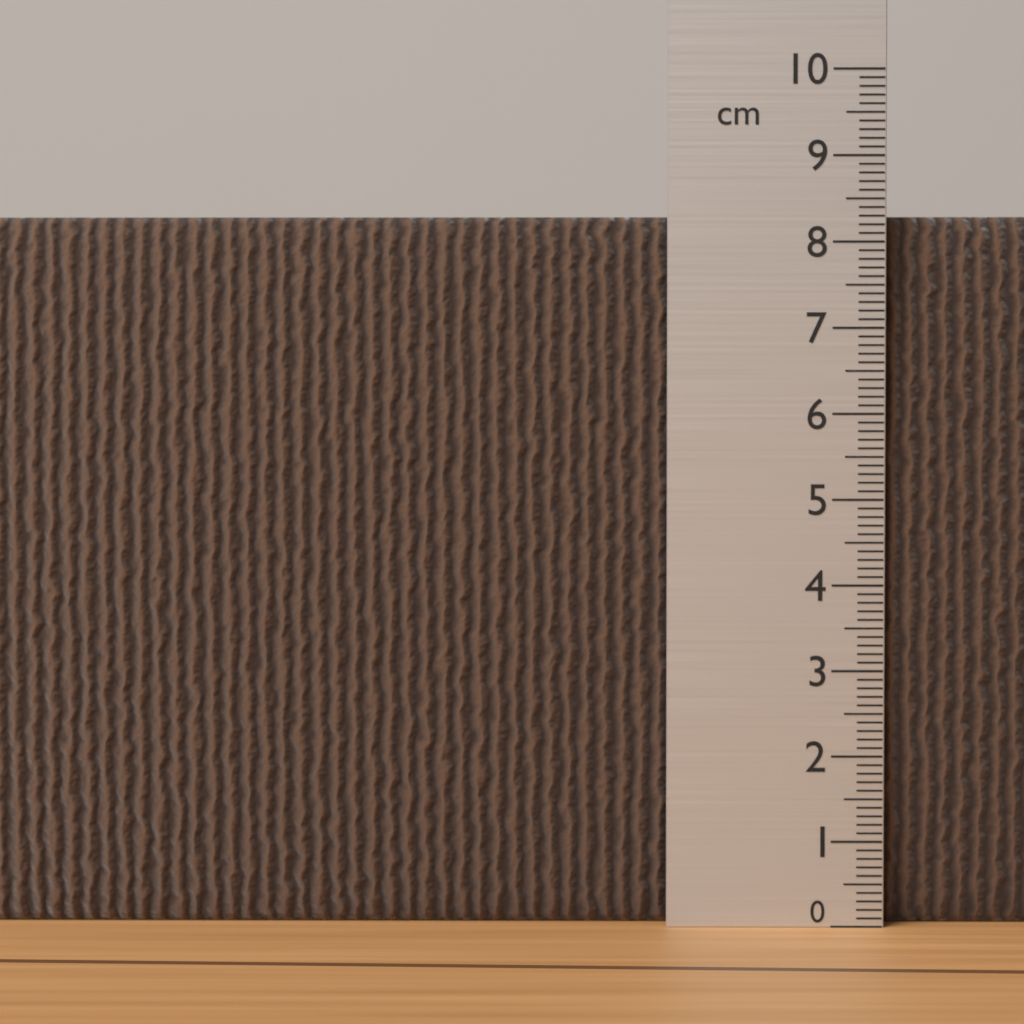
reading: 8.3 cm
